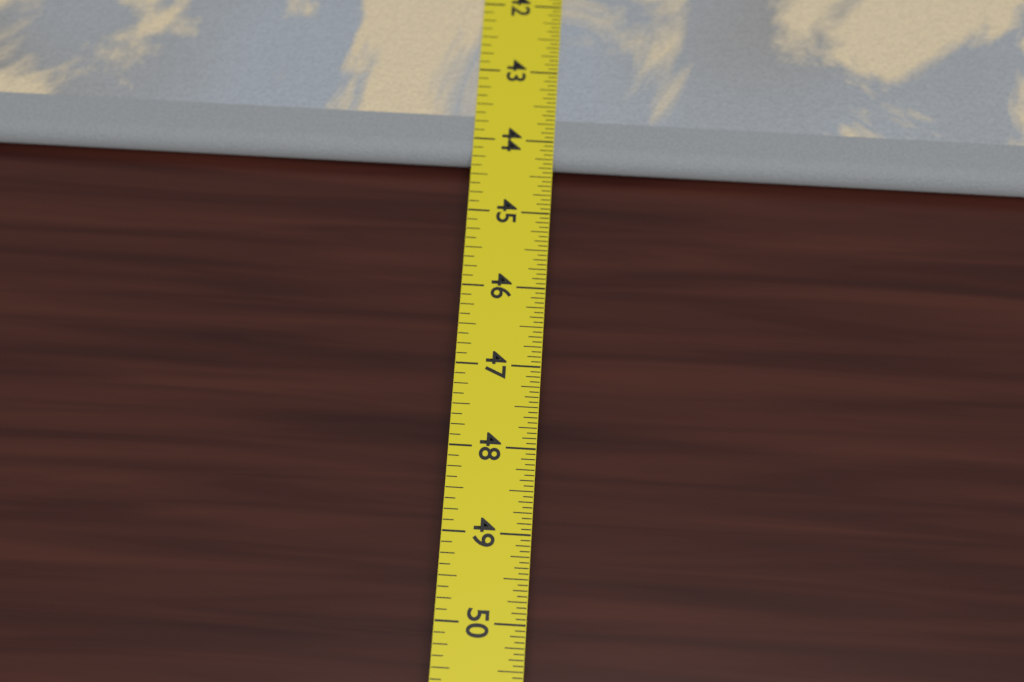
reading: 44.2500 in
